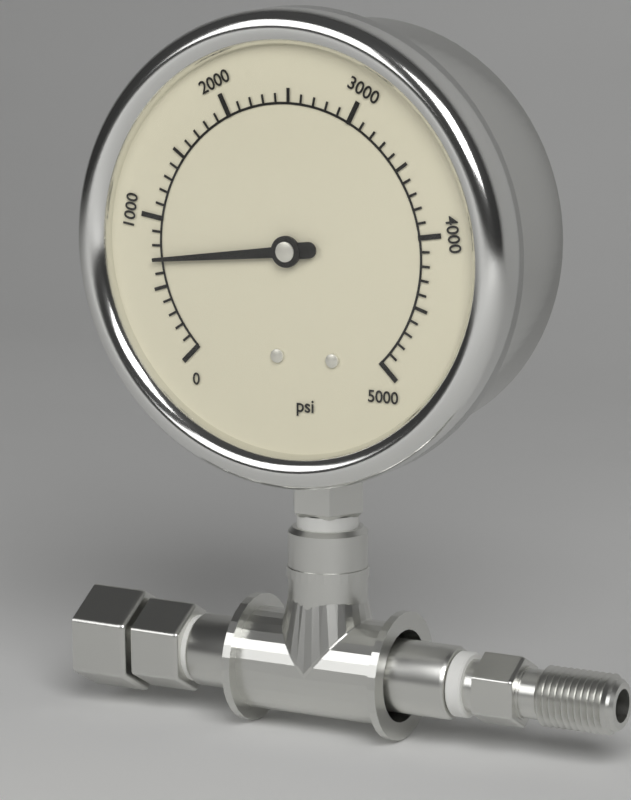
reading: 700 psi
